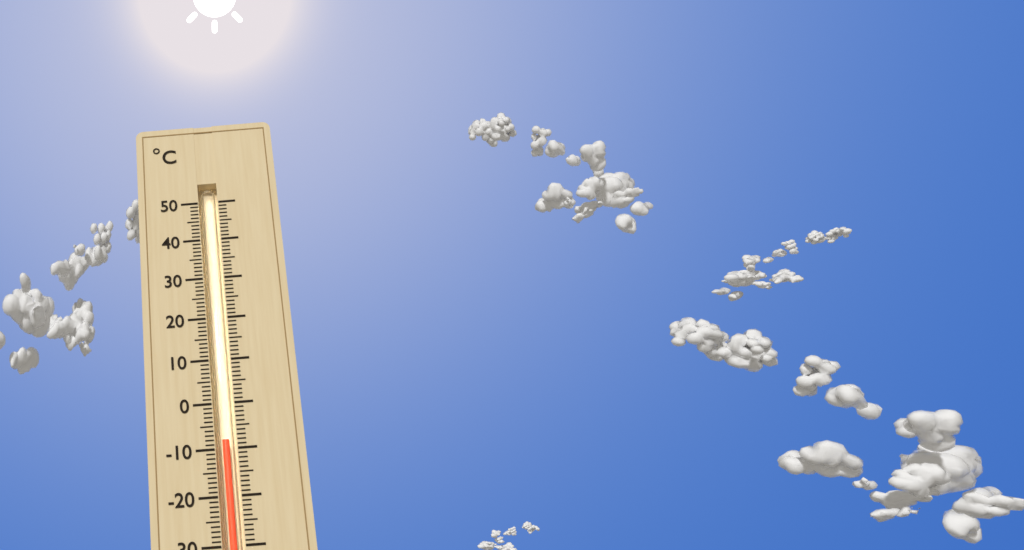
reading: -8 °C
